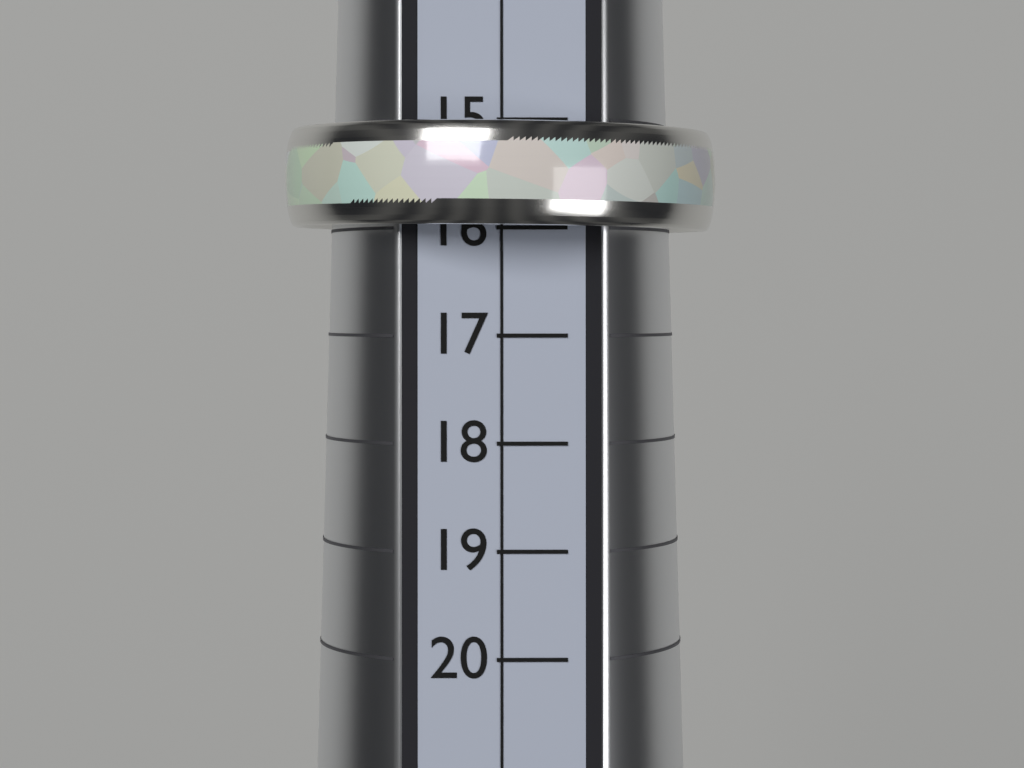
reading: 16 (no unit)
